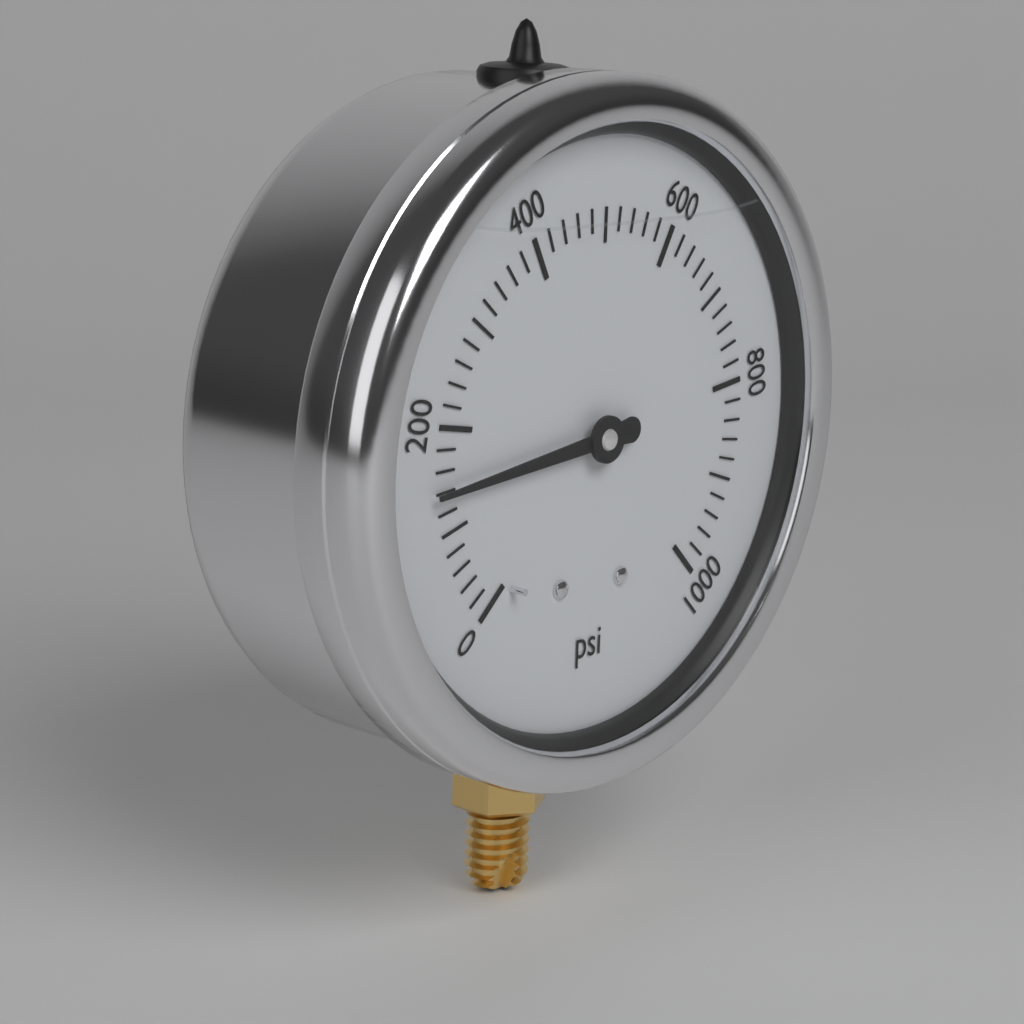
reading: 140 psi
